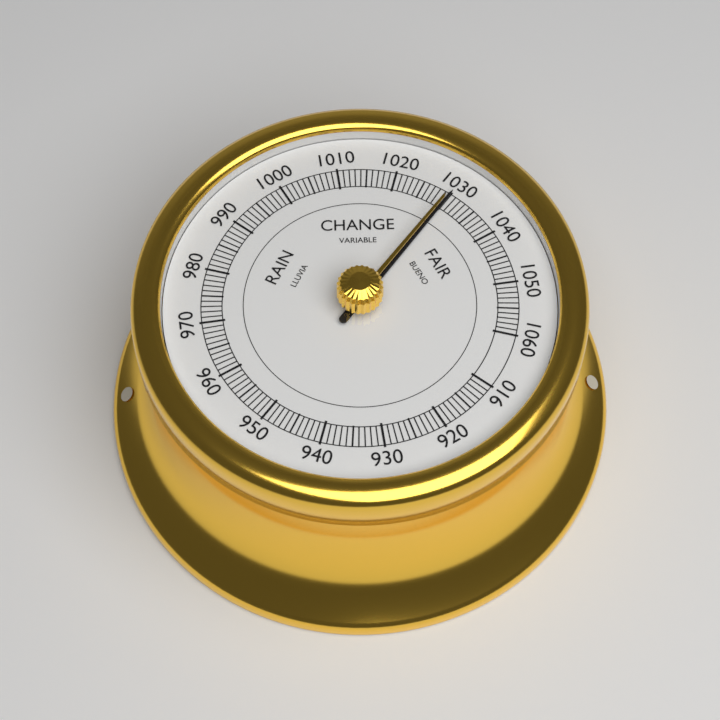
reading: 1030 (no unit)
